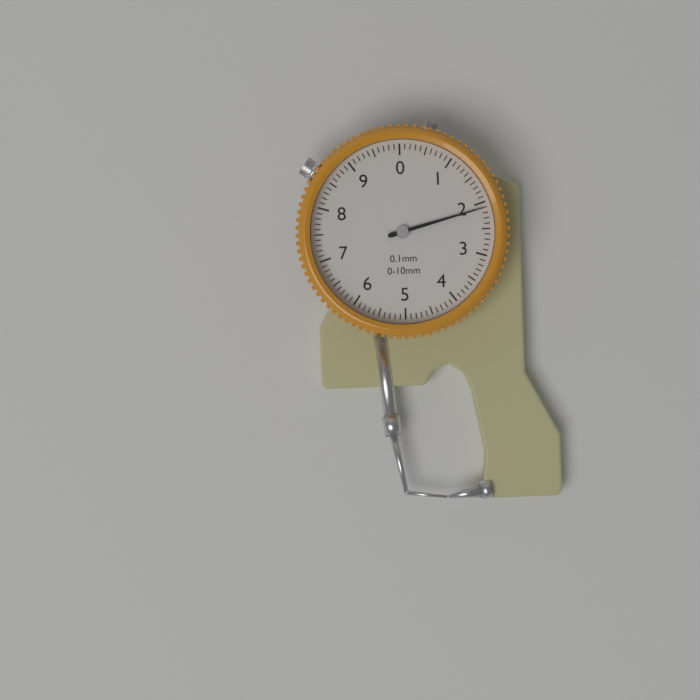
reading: 2.1 mm
